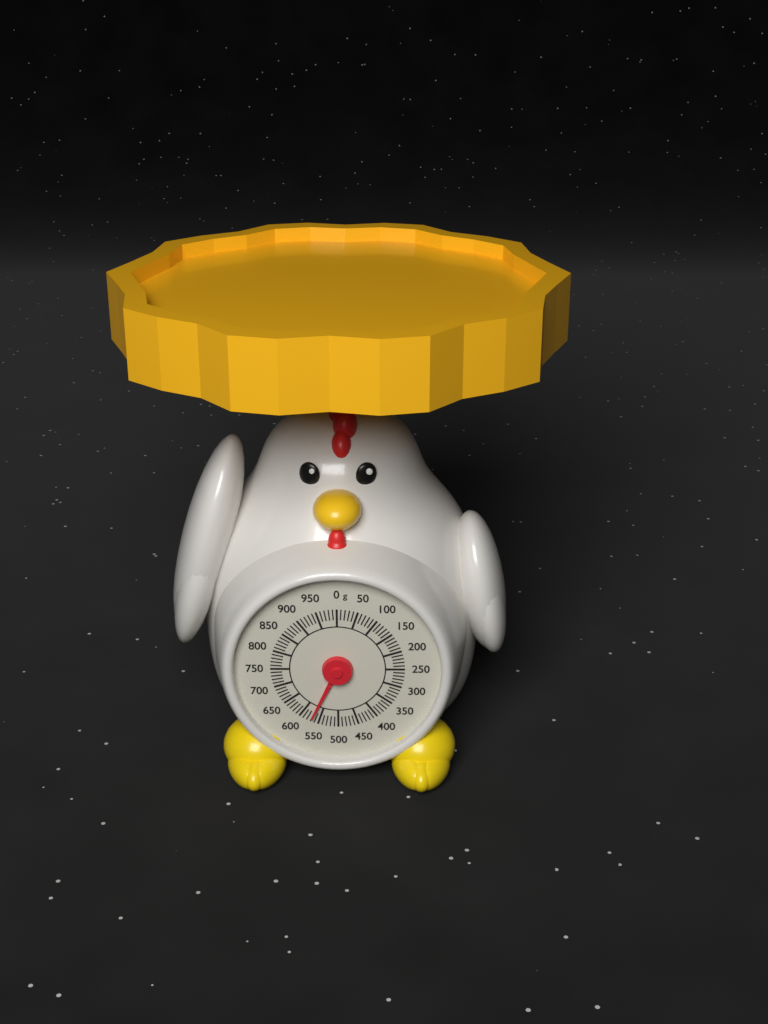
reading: 570 g
